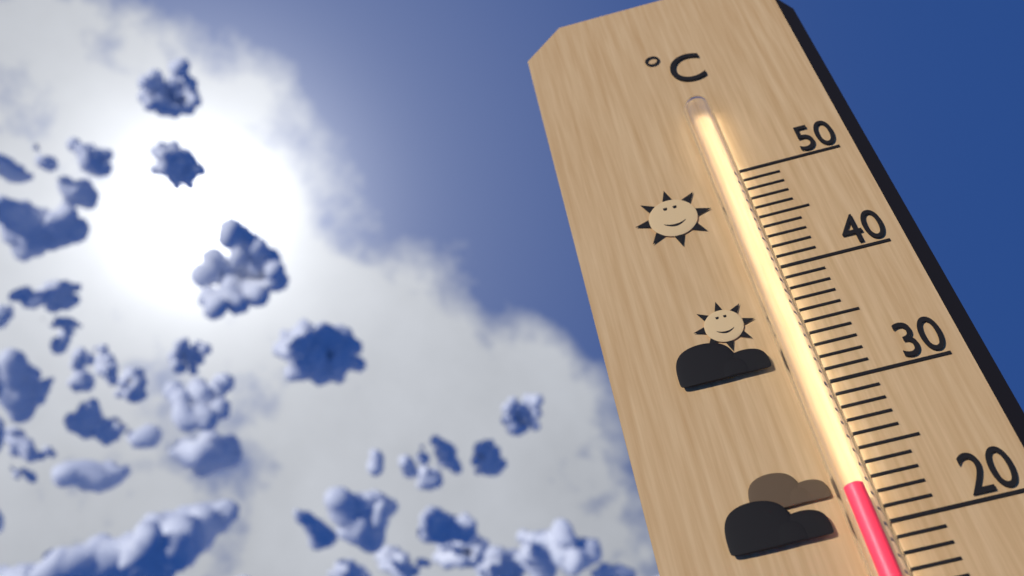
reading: 22 °C
